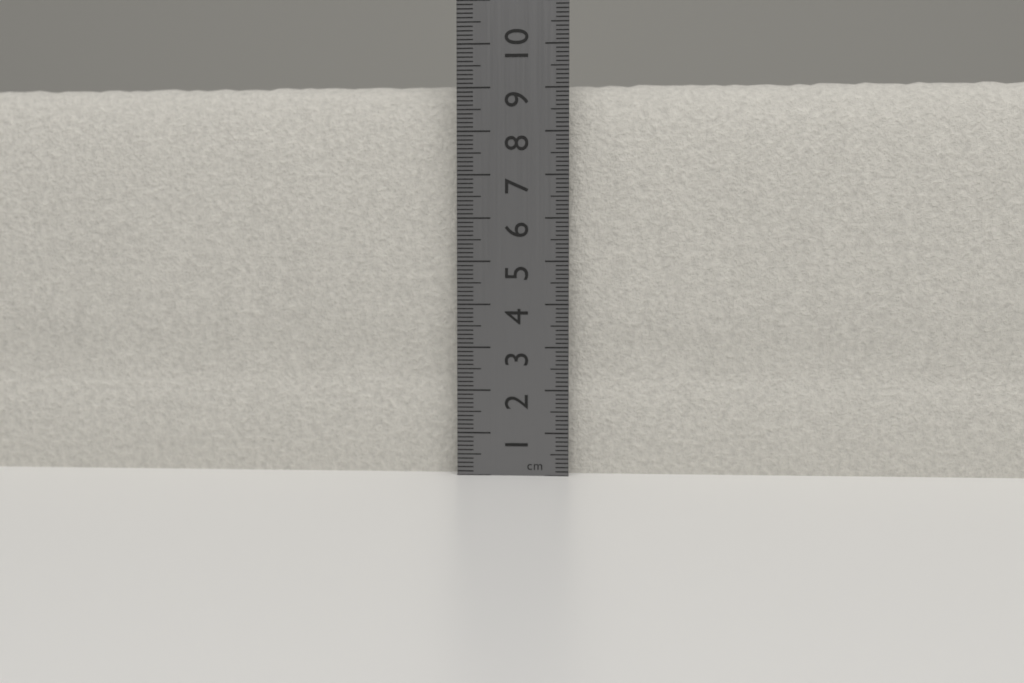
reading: 9.2 cm
